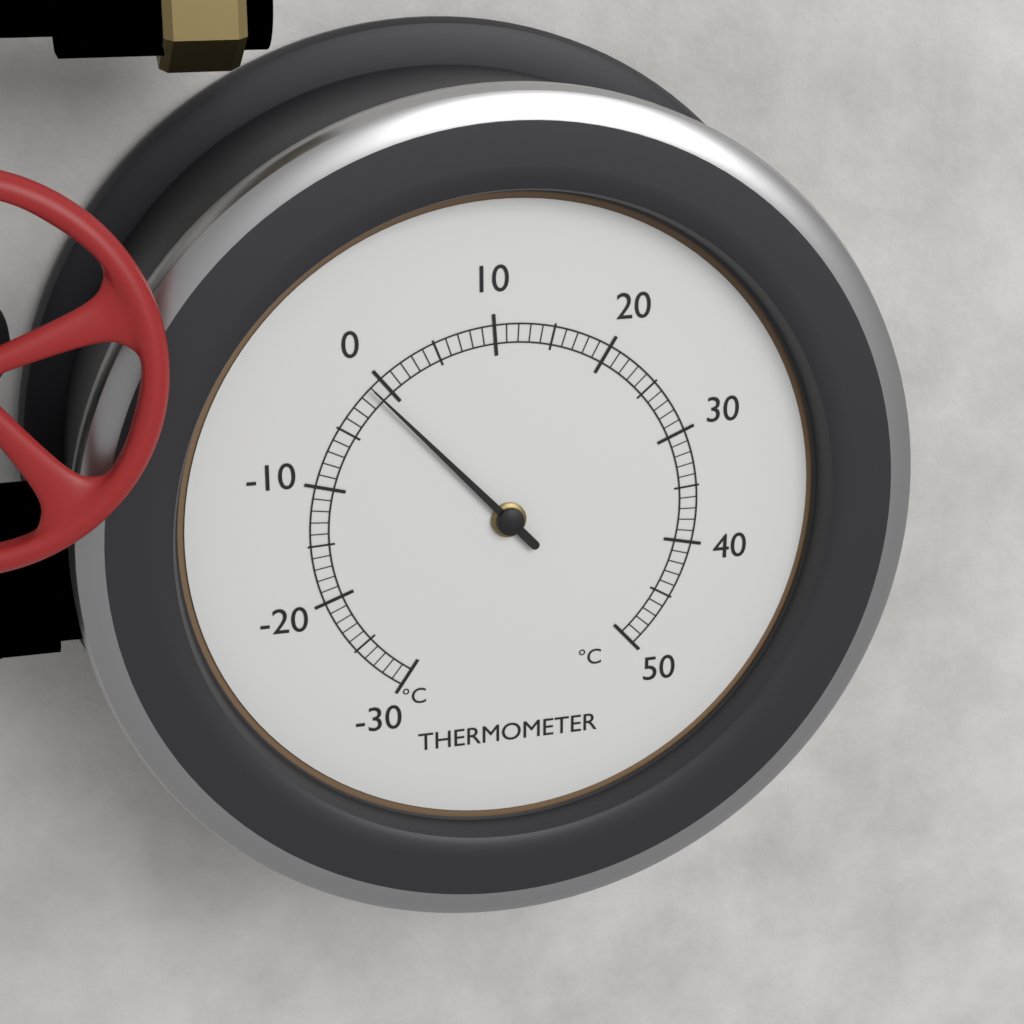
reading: -1 °C
